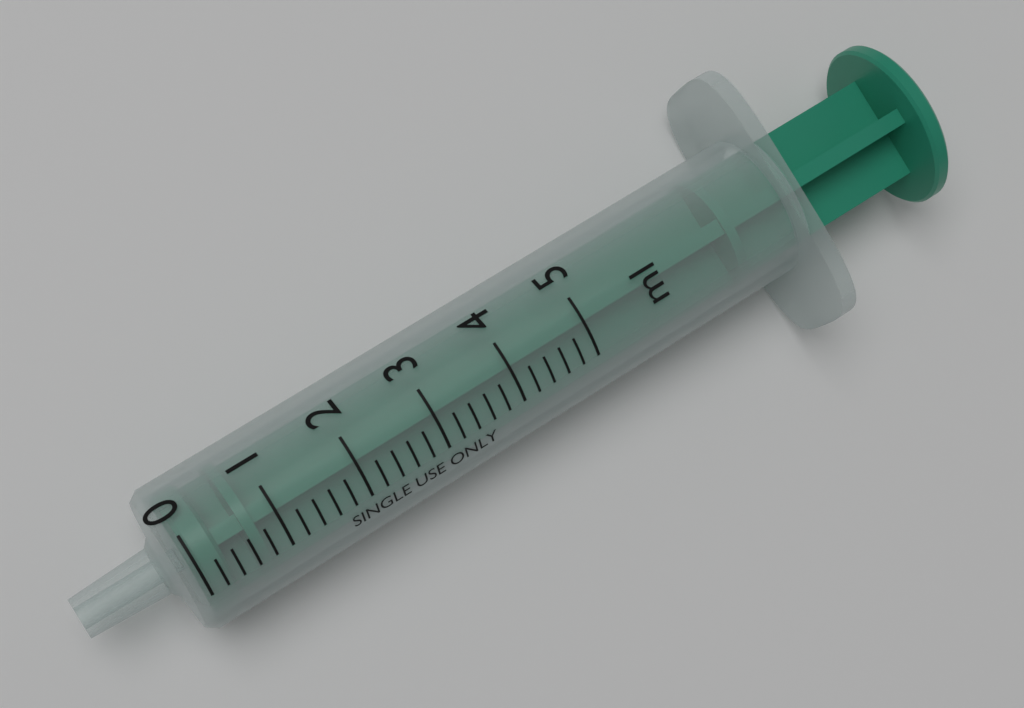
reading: 0.0 ml
